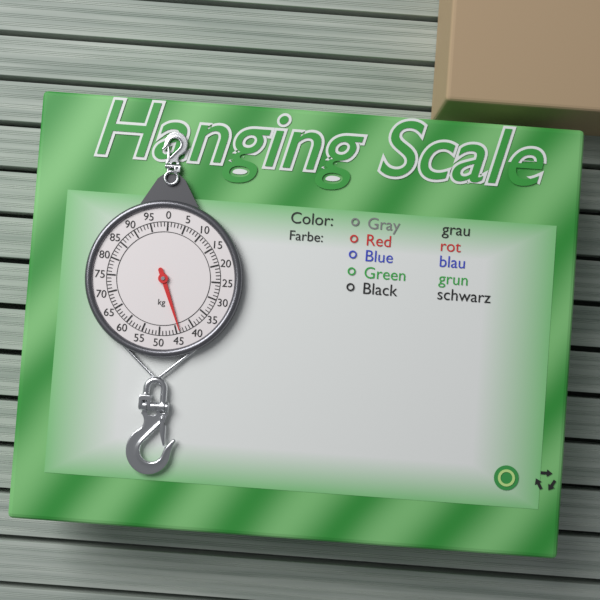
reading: 44 kg
